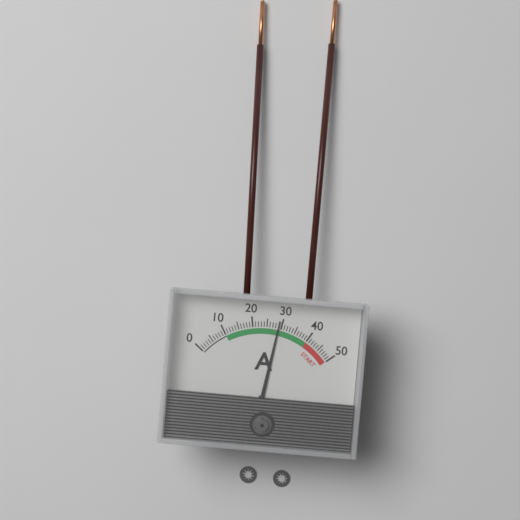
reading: 29 A
